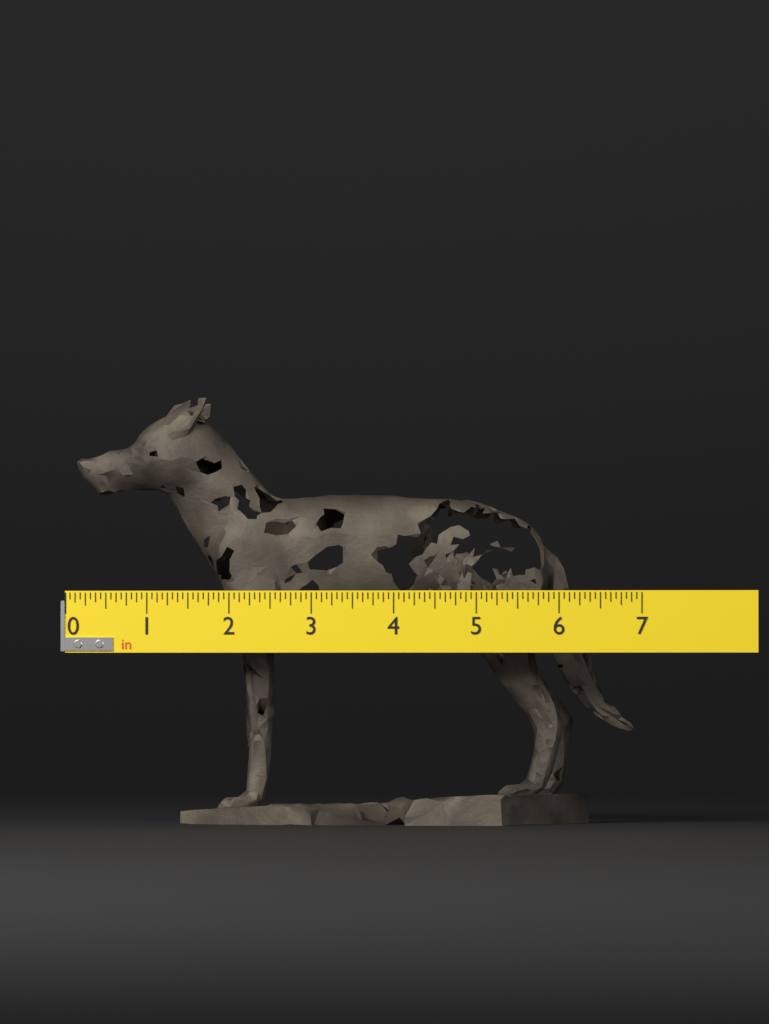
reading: 6.8125 in
